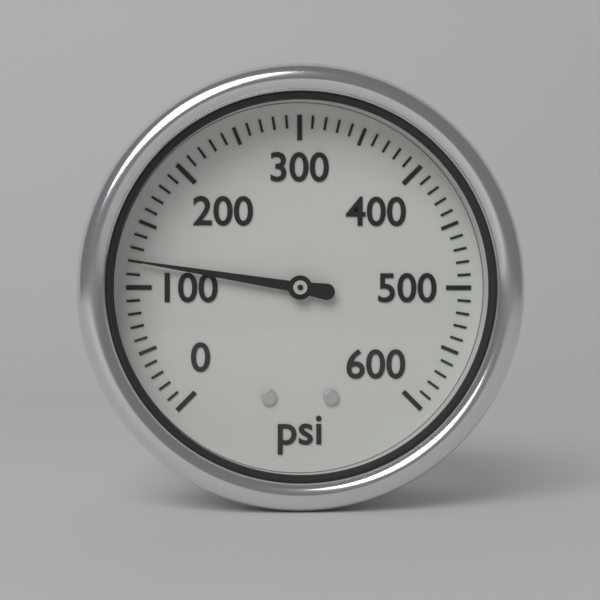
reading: 120 psi
